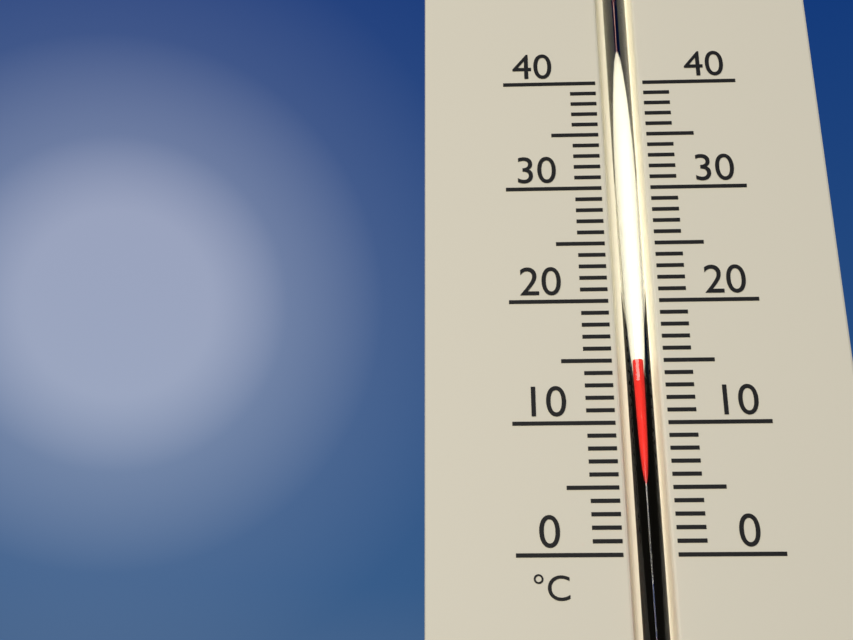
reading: 15 °C
